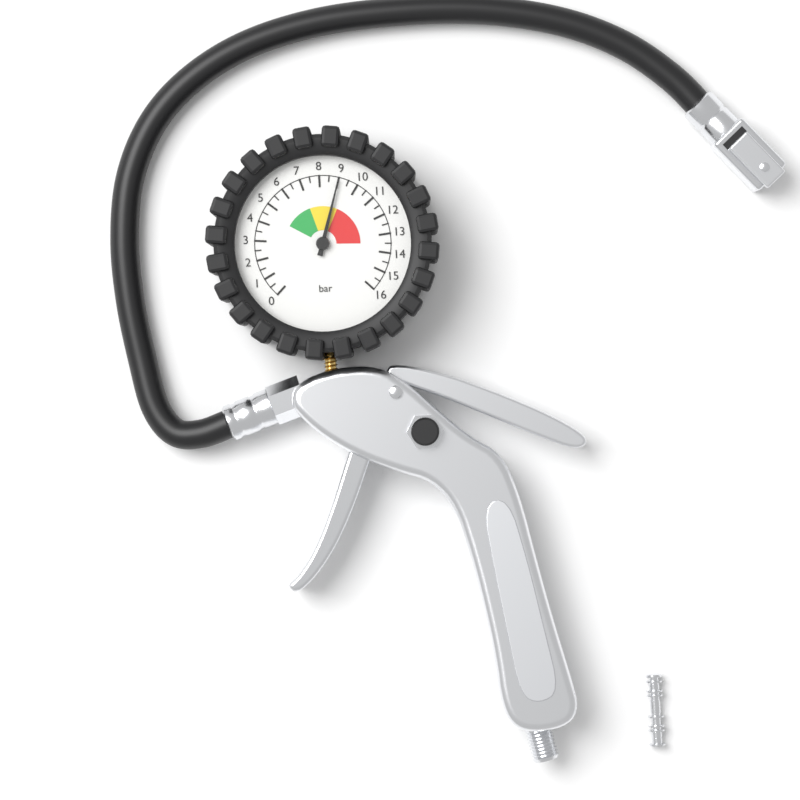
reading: 9.0 bar
